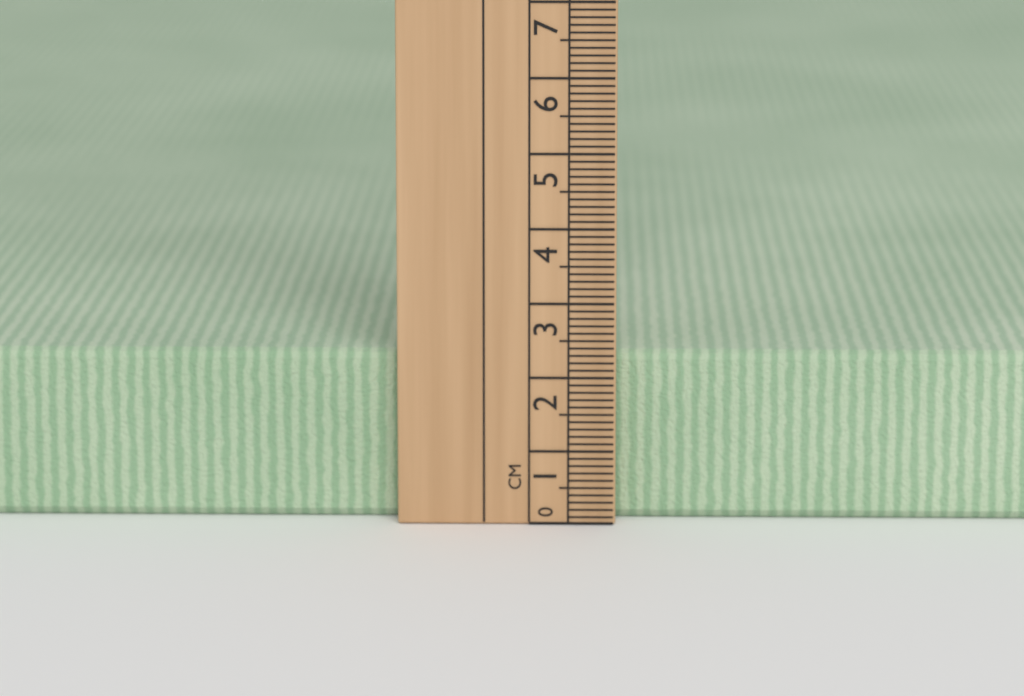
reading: 2.3 cm
